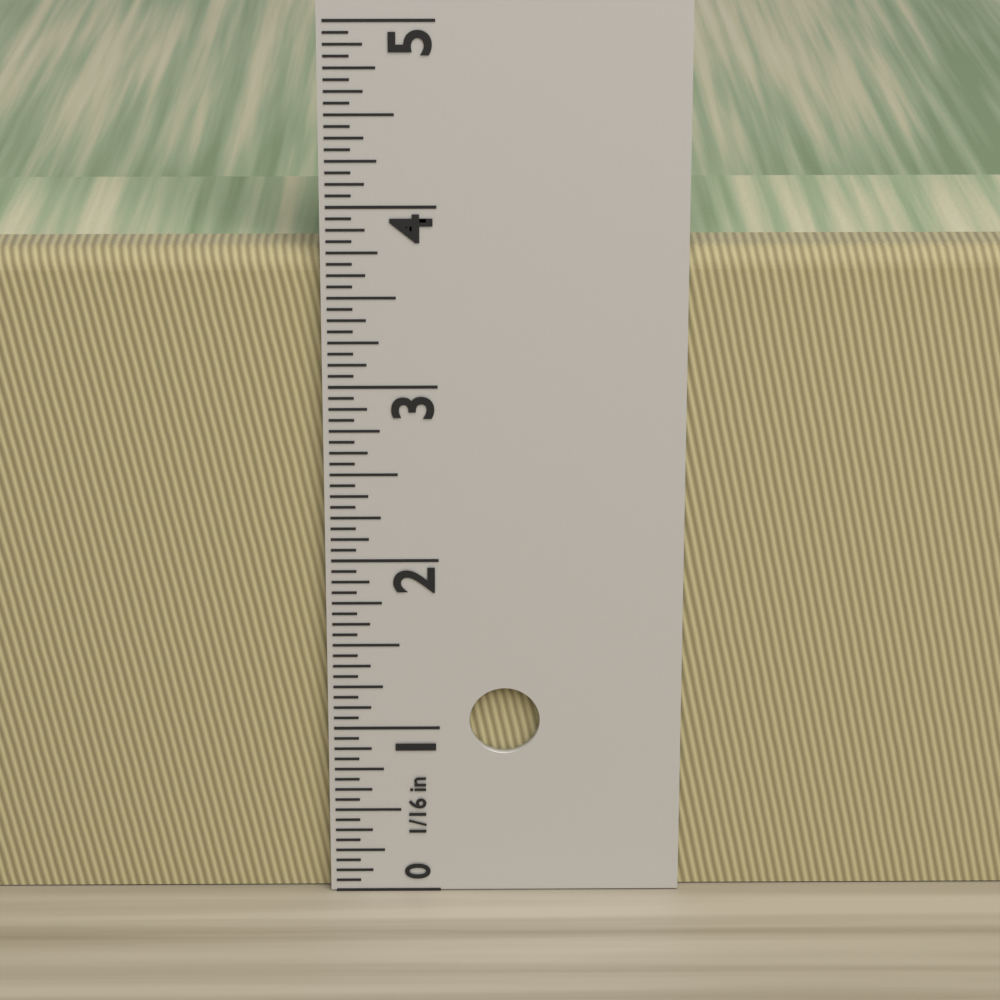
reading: 3.7500 in
